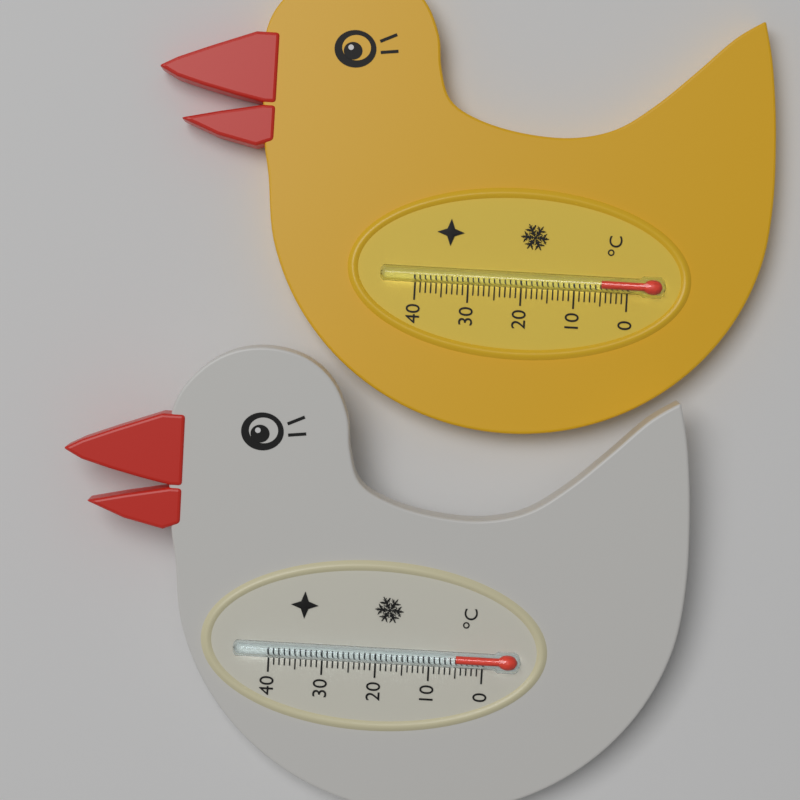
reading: 5 °C
